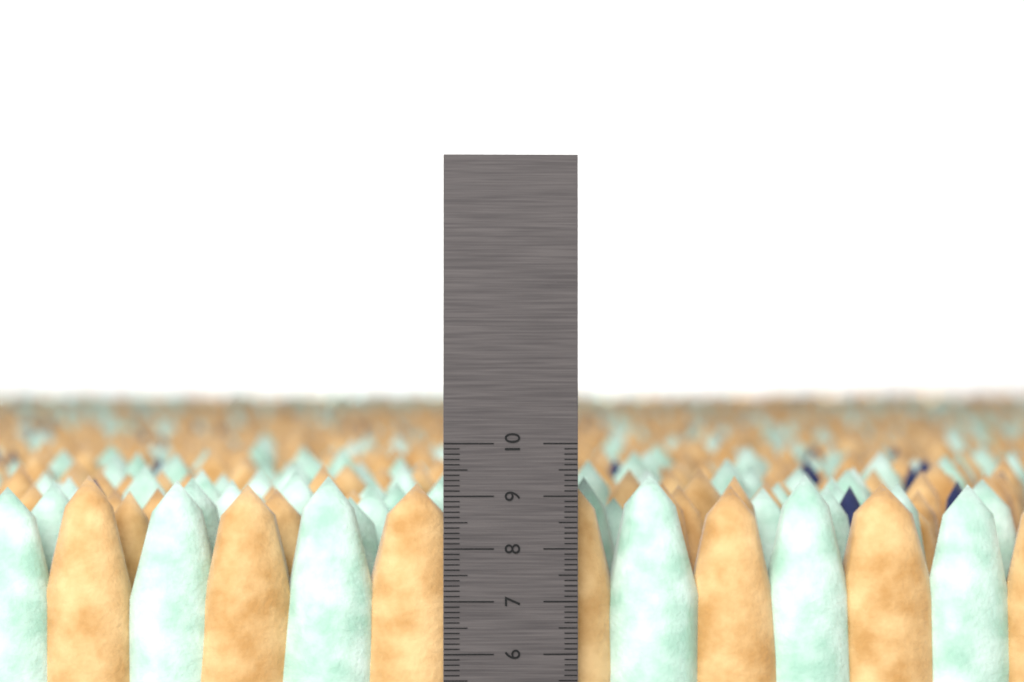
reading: 9.4 cm
